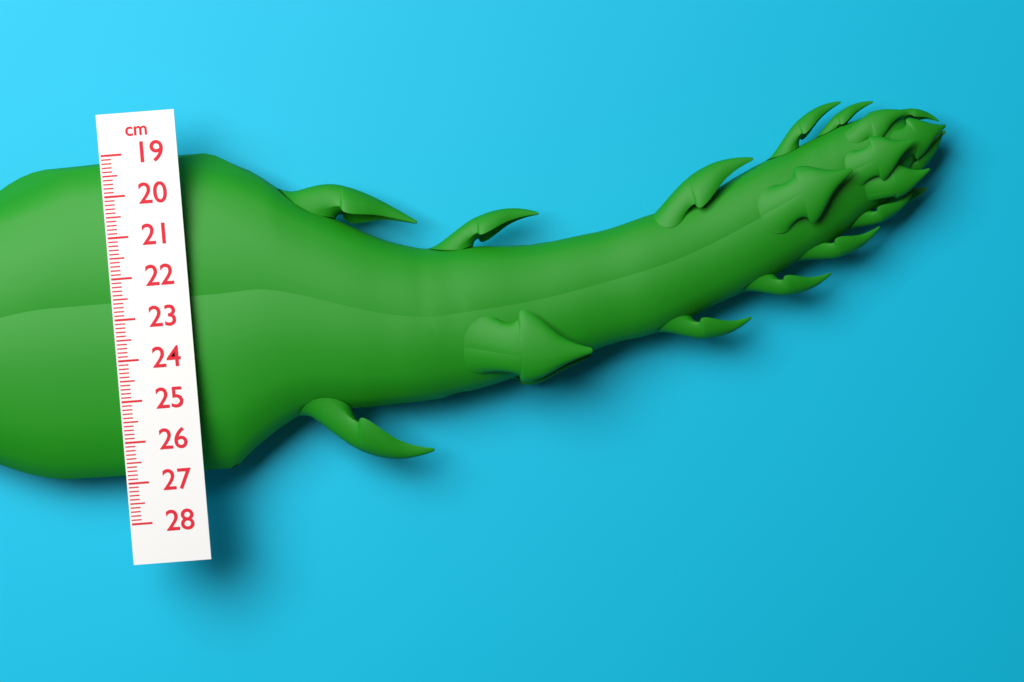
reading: 27.0 cm
